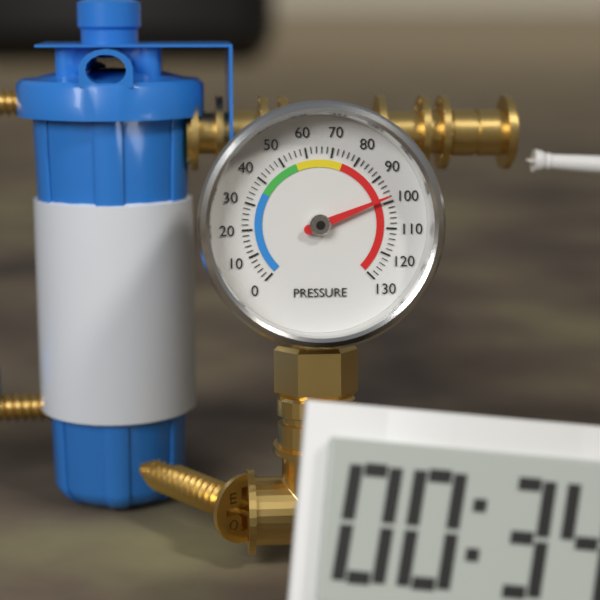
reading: 98 (no unit)
